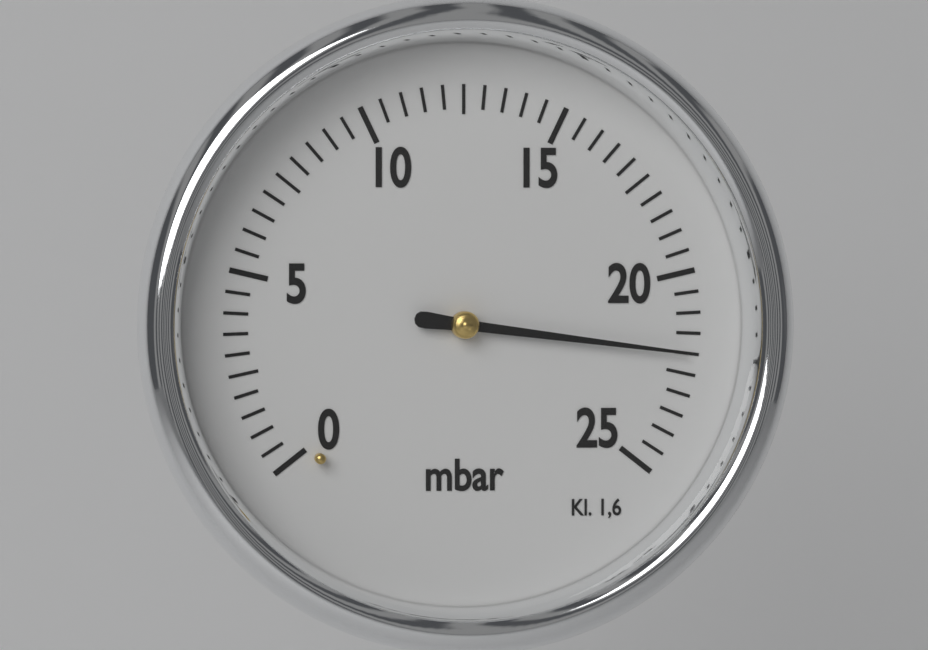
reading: 22.0 mbar
